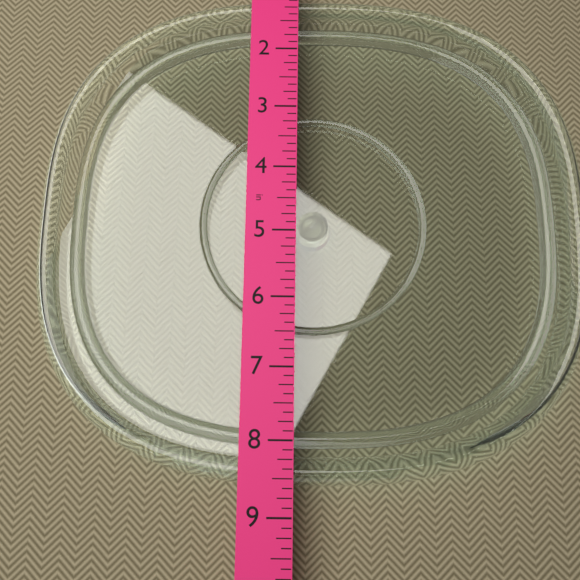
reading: 8.625 in
